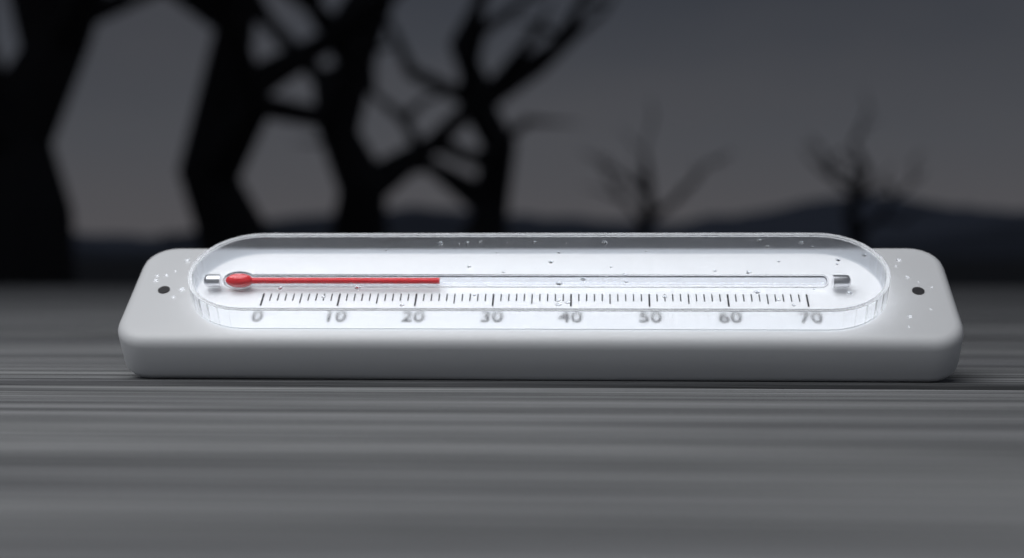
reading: 23 (no unit)
